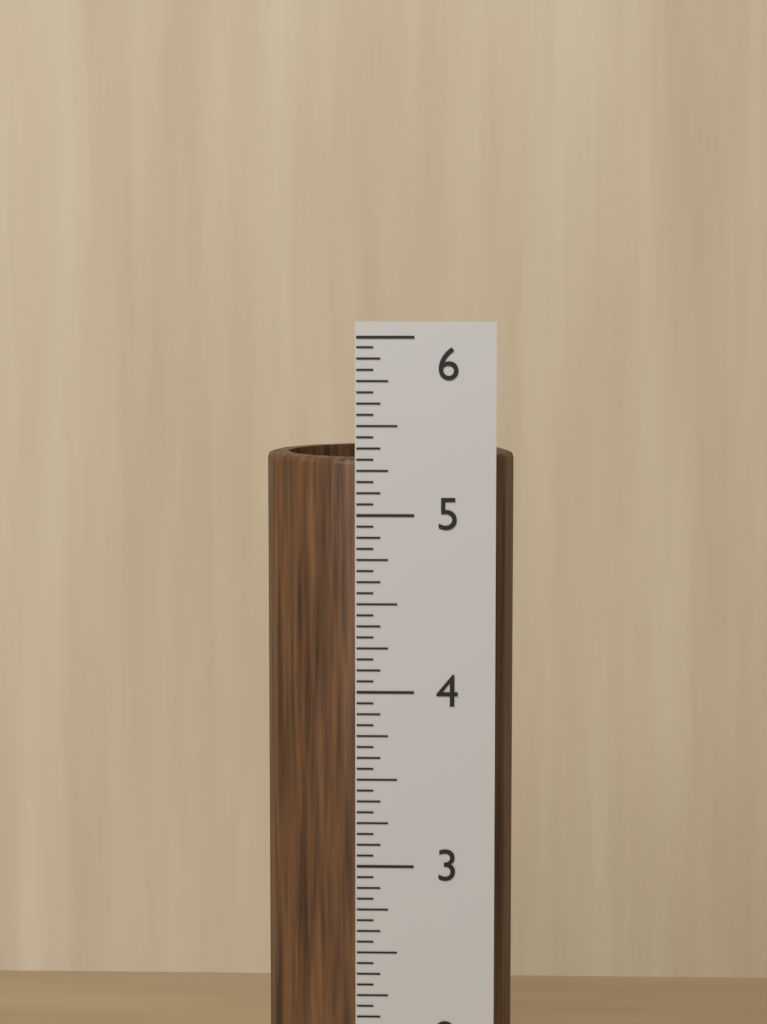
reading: 5.3125 in
